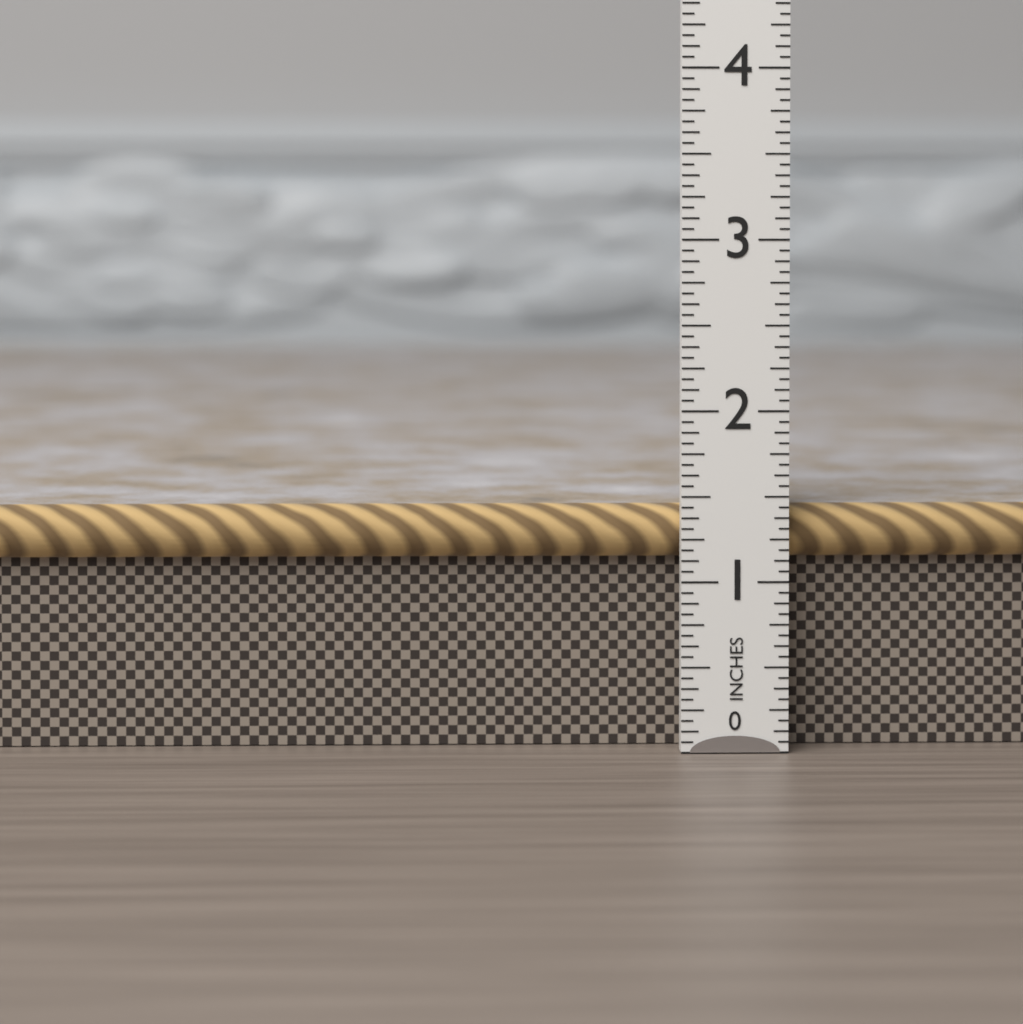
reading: 1.4375 in
